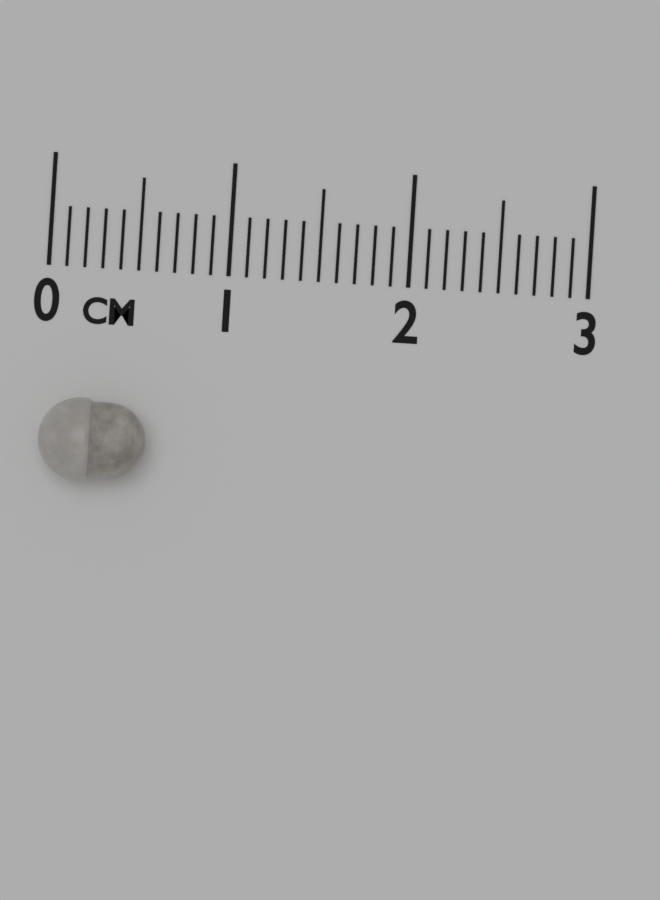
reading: 0.6 cm
